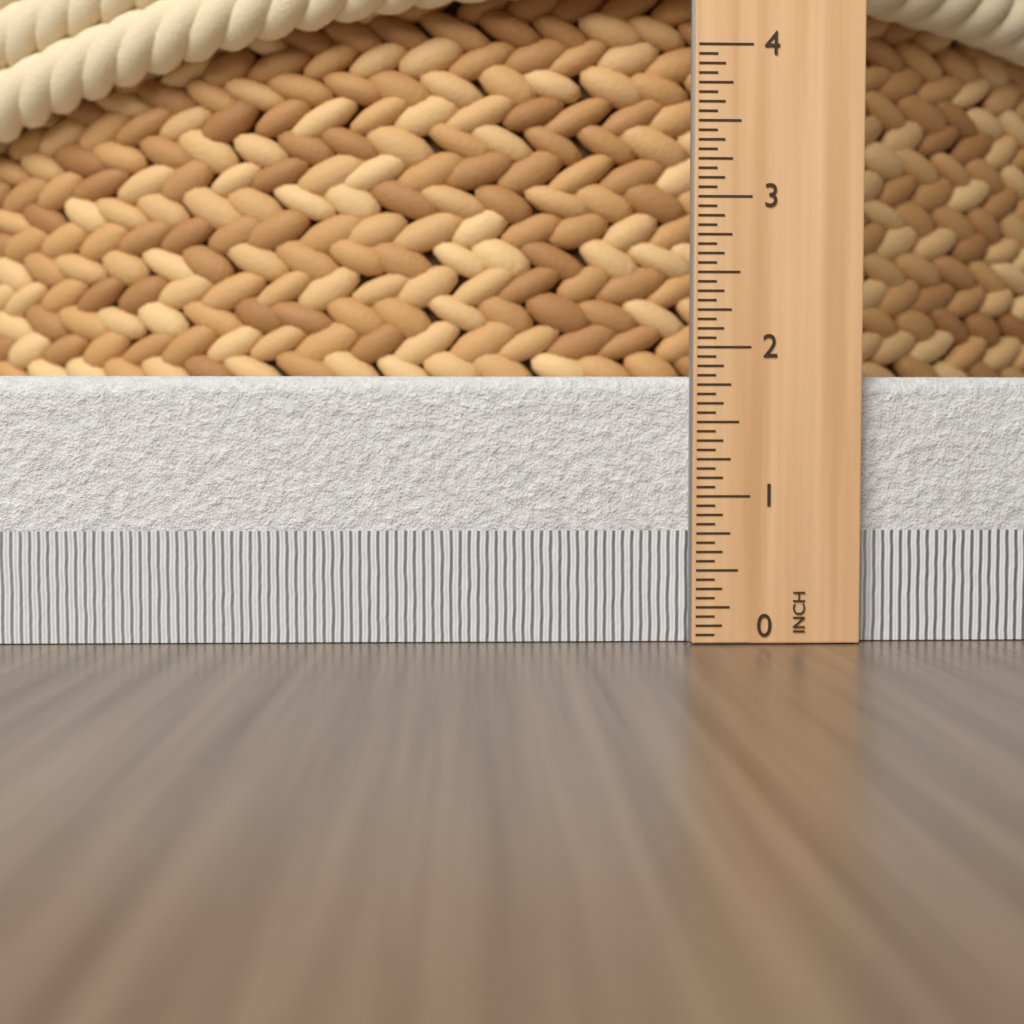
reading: 1.8125 in
